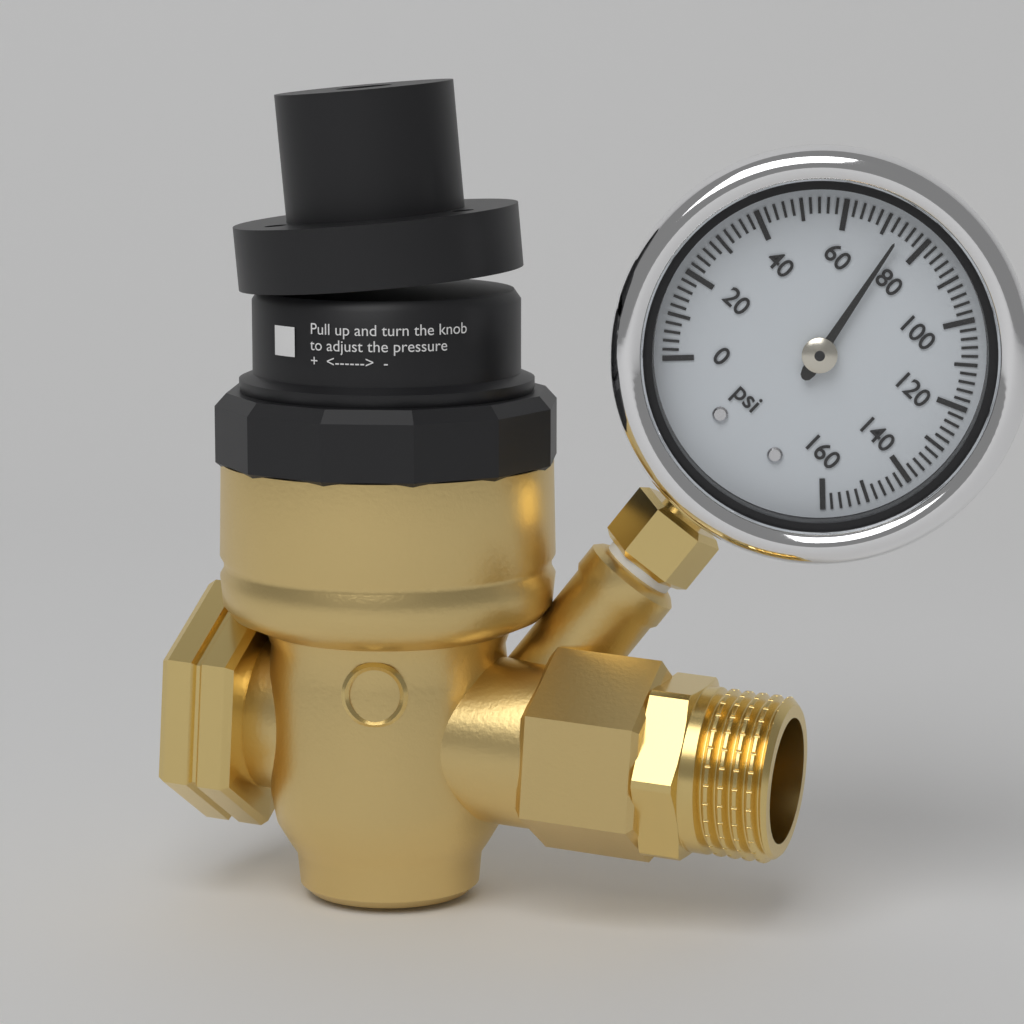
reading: 74 psi
